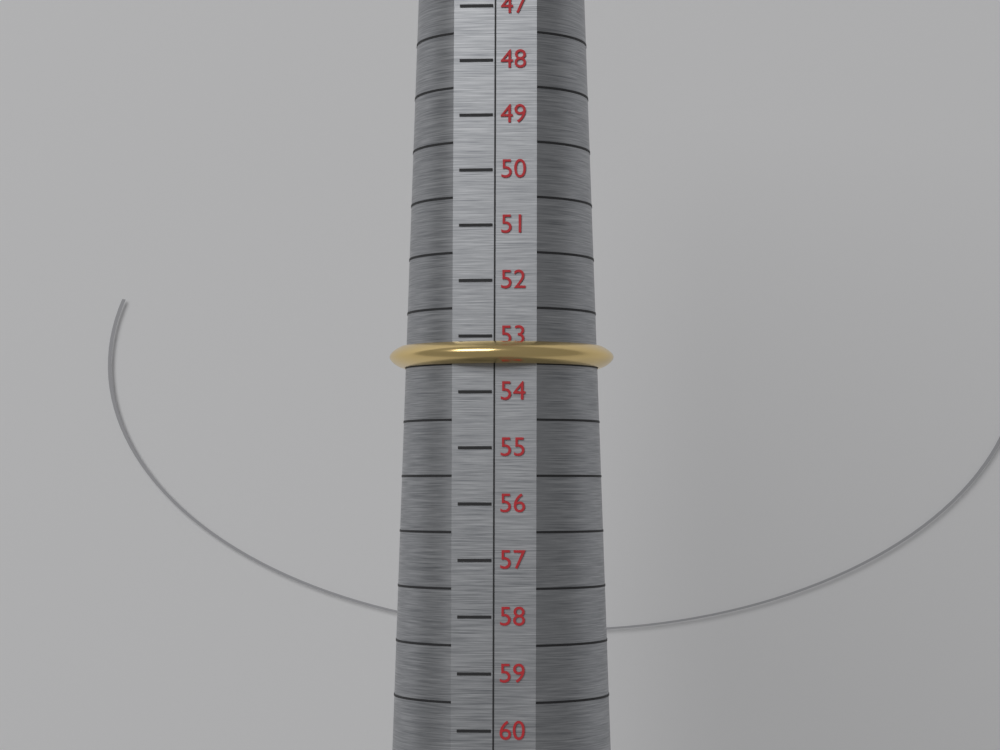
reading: 53.5 (no unit)
